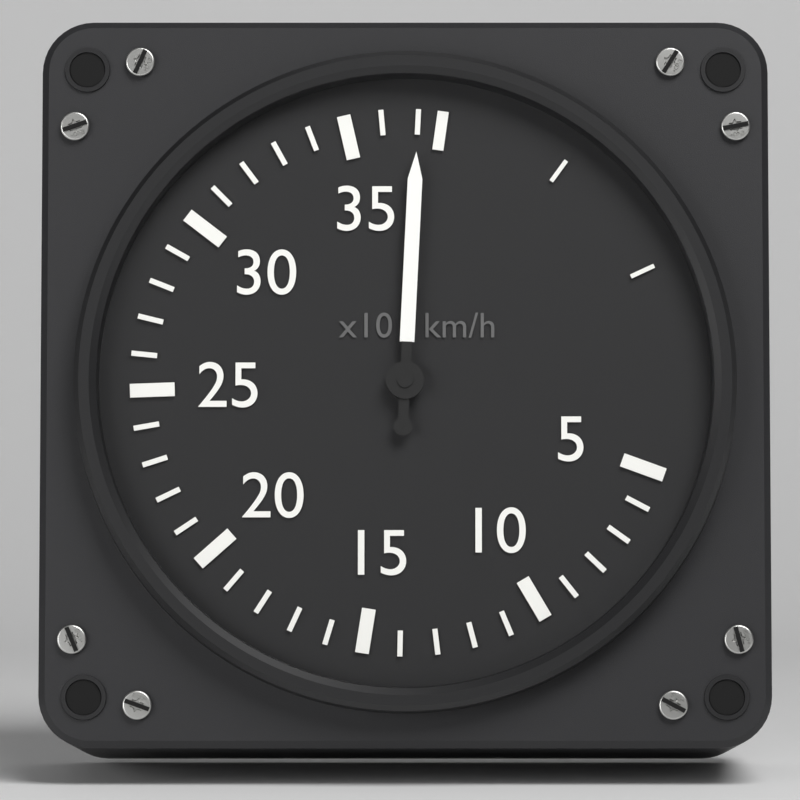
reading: 370 km/h
